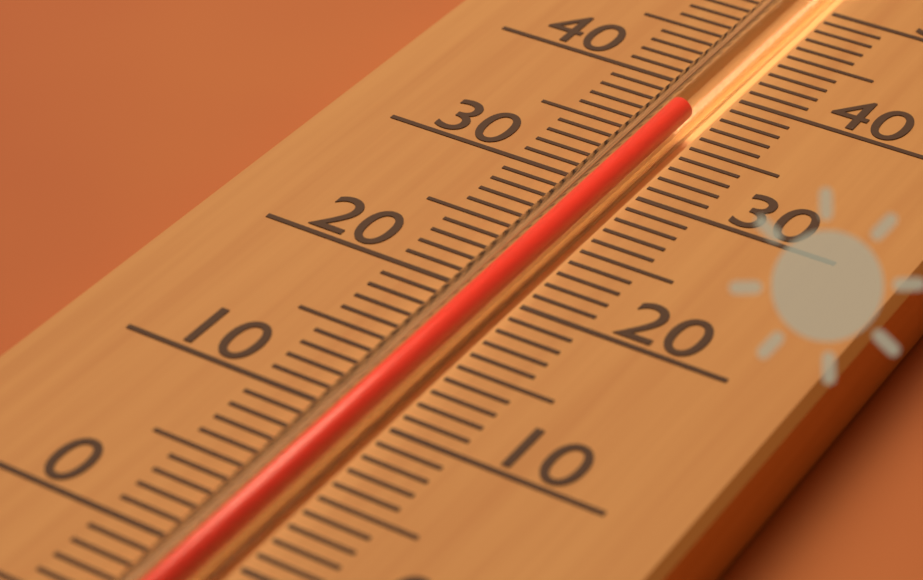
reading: 37 (no unit)
